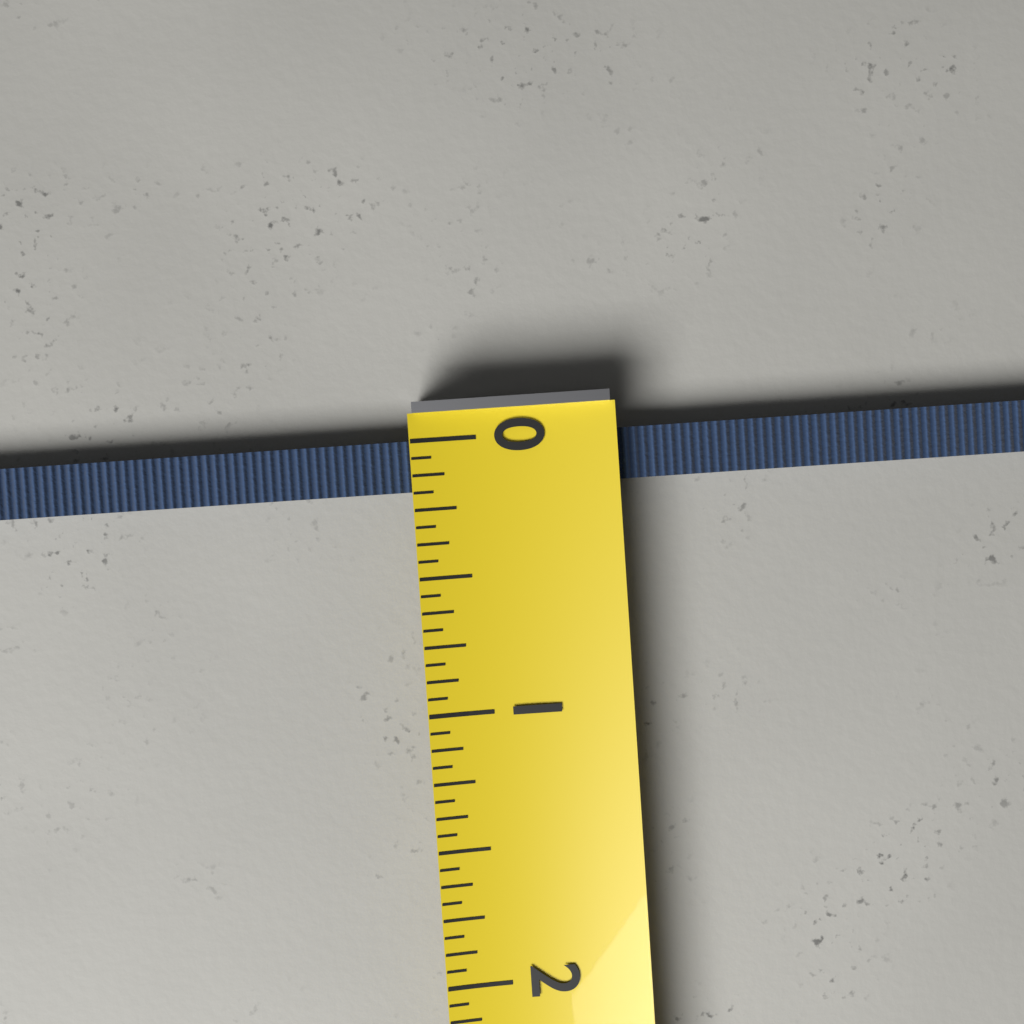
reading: 0.1875 (no unit)
